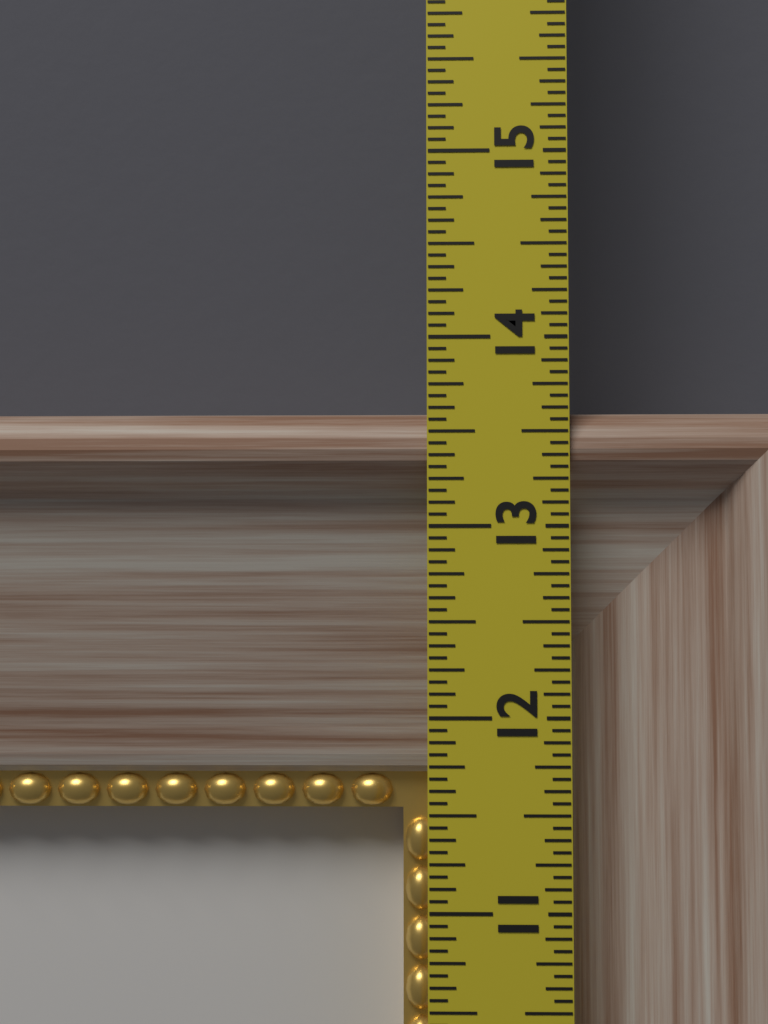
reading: 13.6250 in
